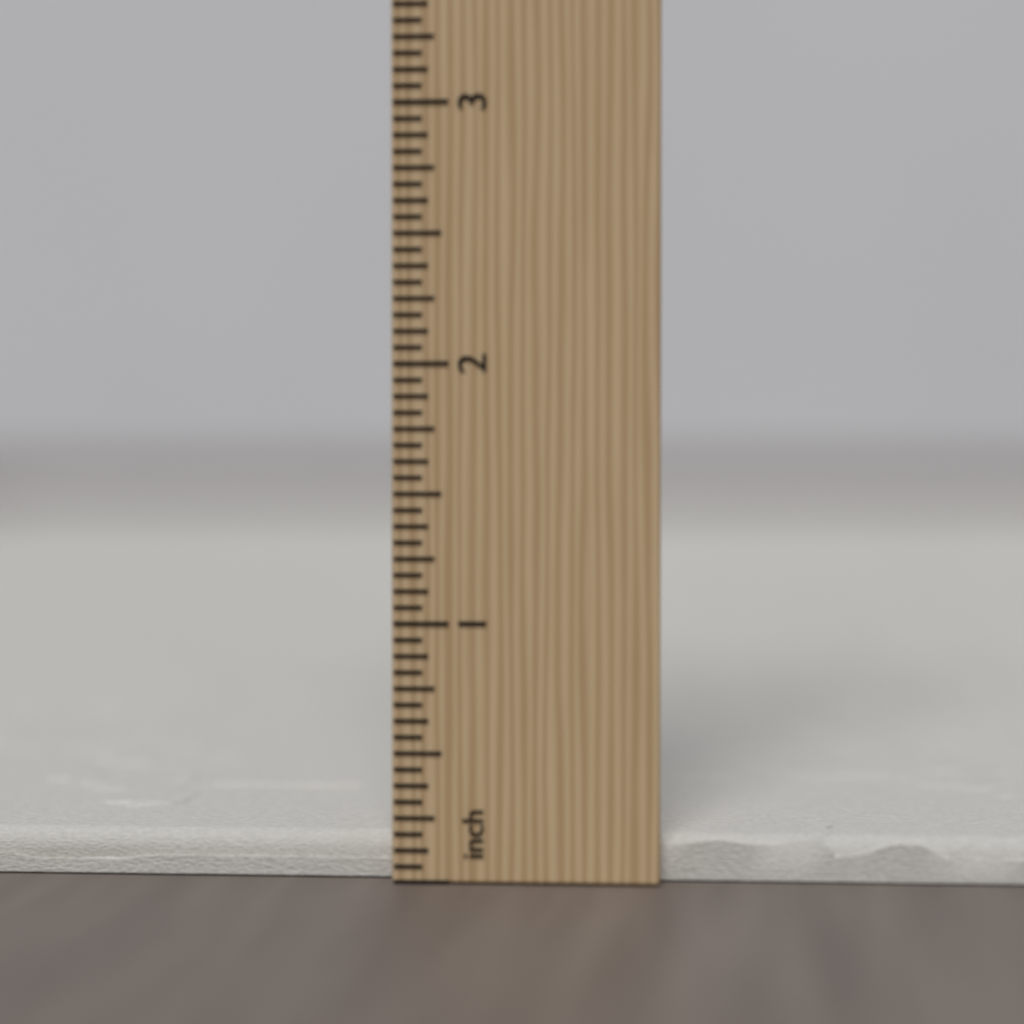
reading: 0.1875 inch
